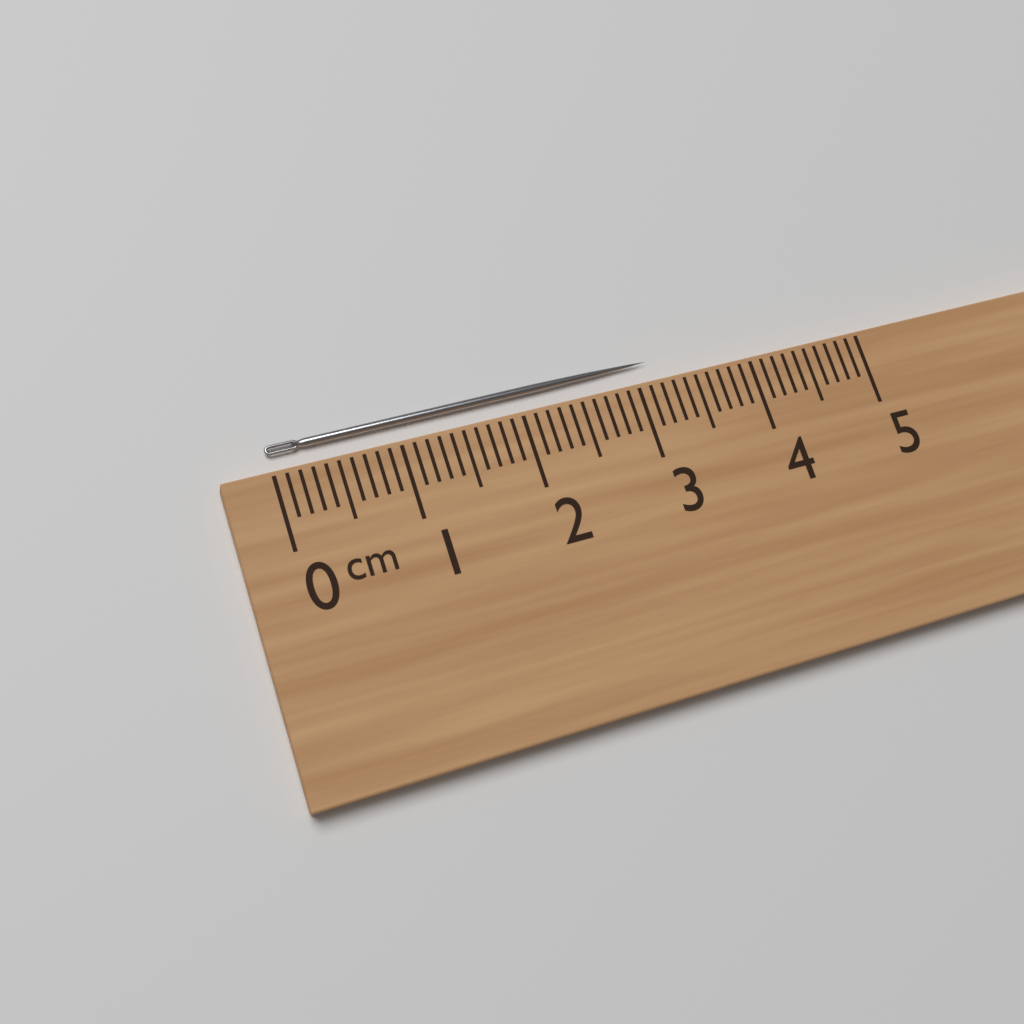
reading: 3.2 cm
